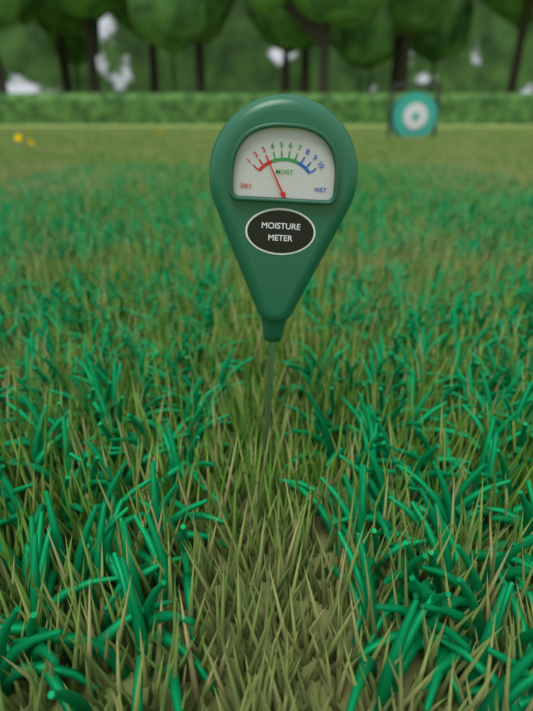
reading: 3 (no unit)
